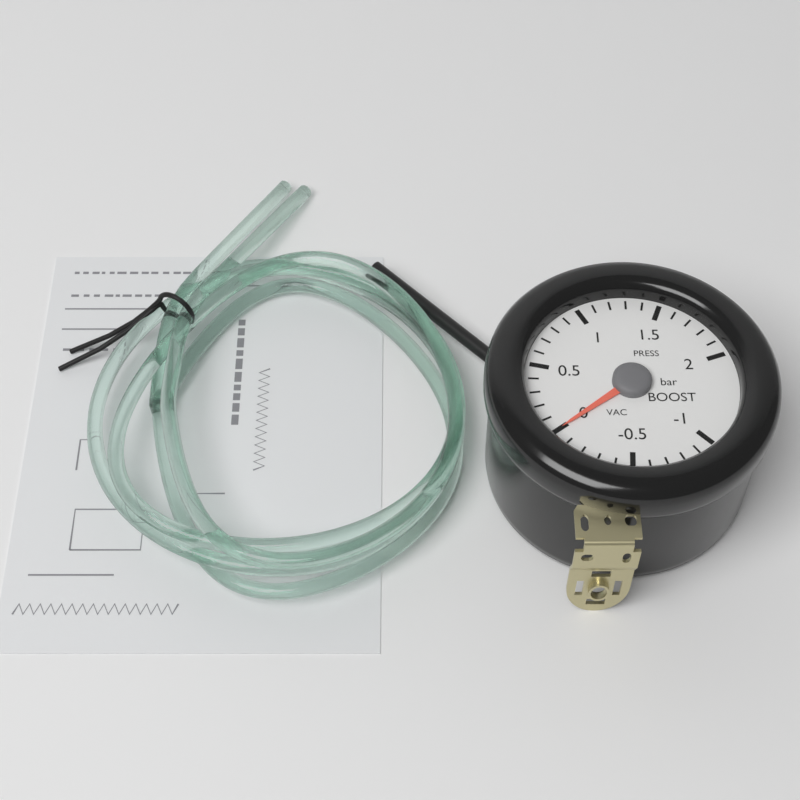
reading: 0.0 bar
